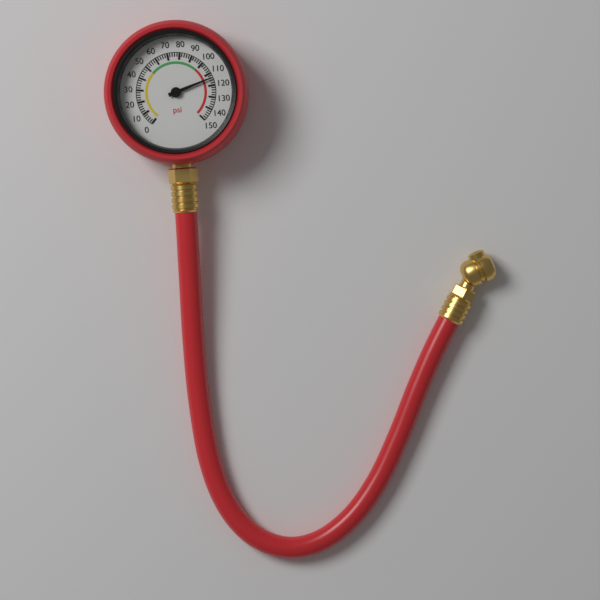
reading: 114 psi
